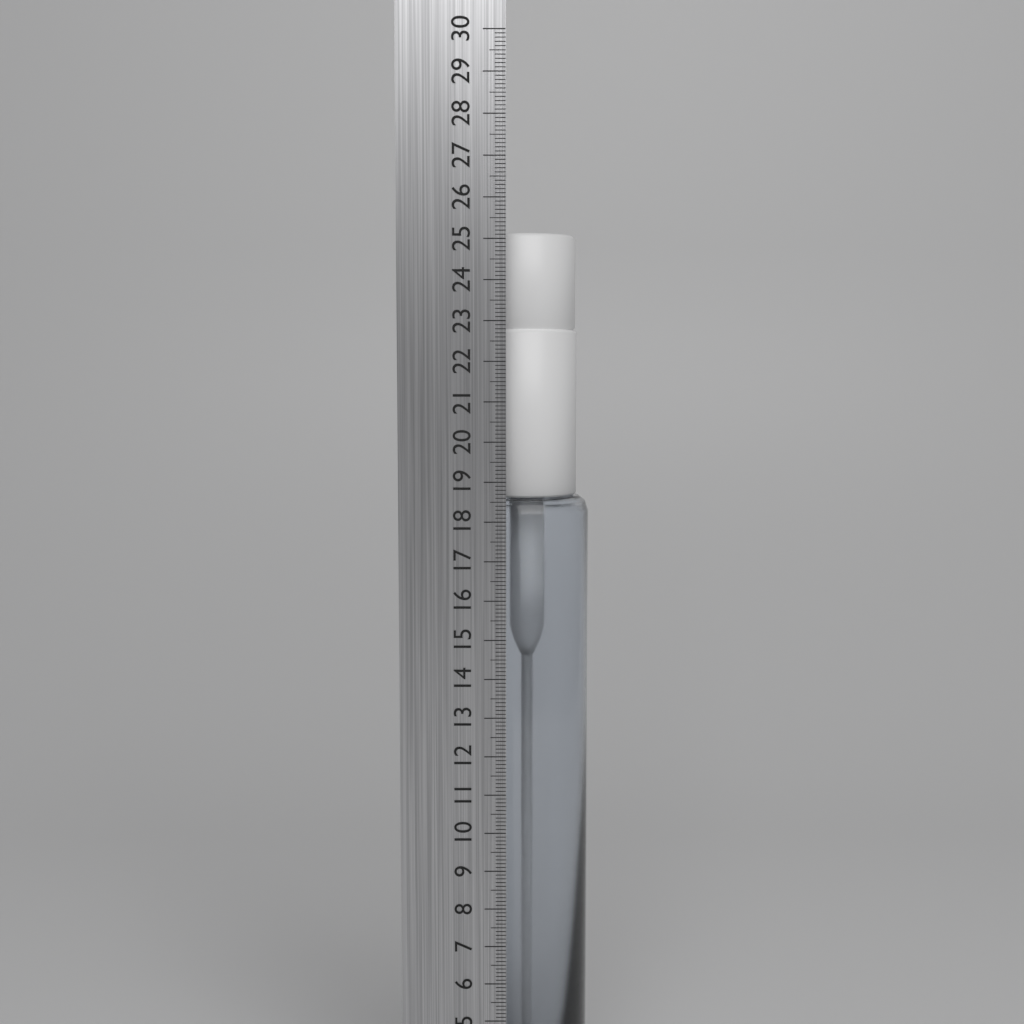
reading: 25.2 cm
